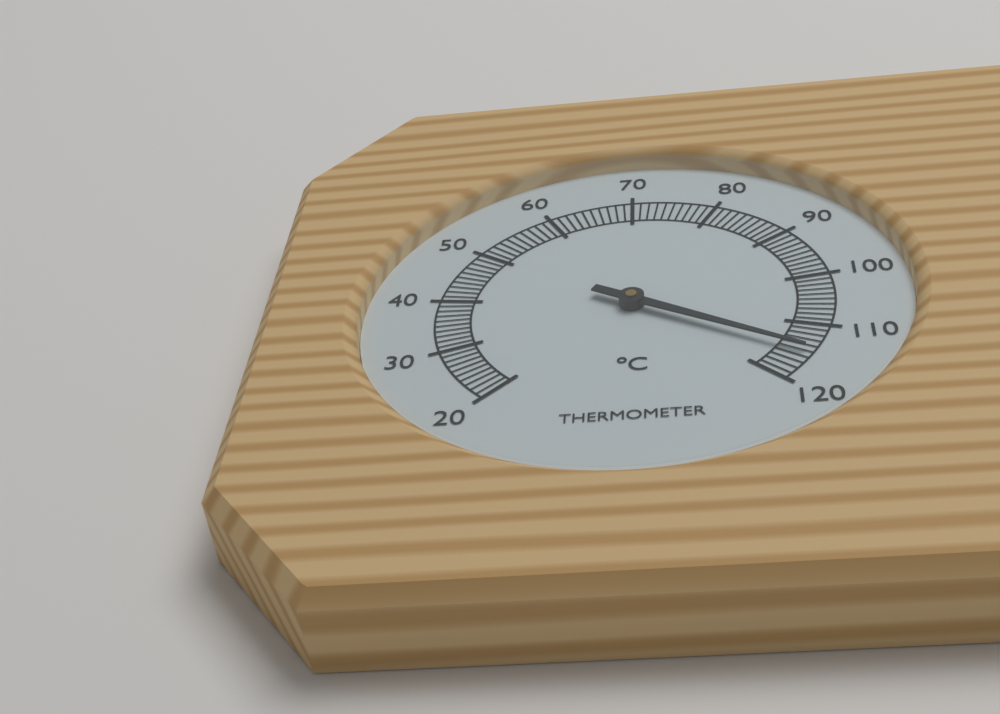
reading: 115 °C
